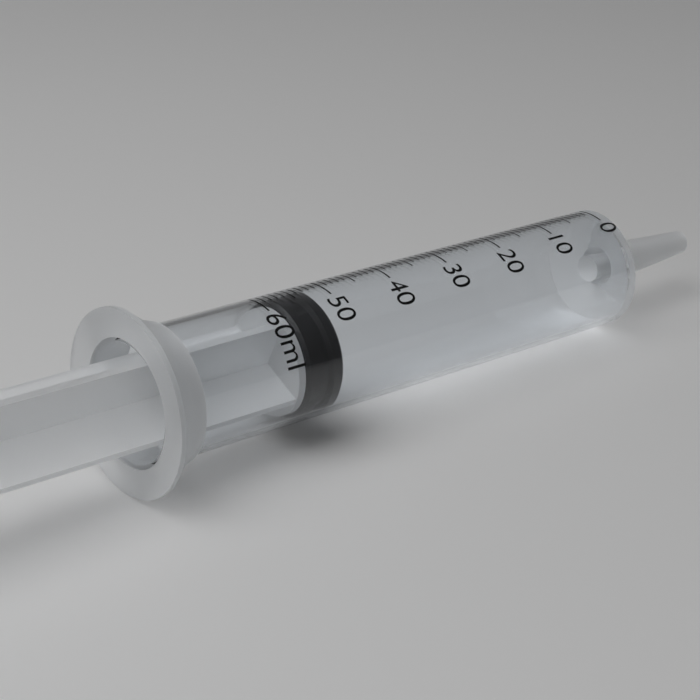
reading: 52 ml
